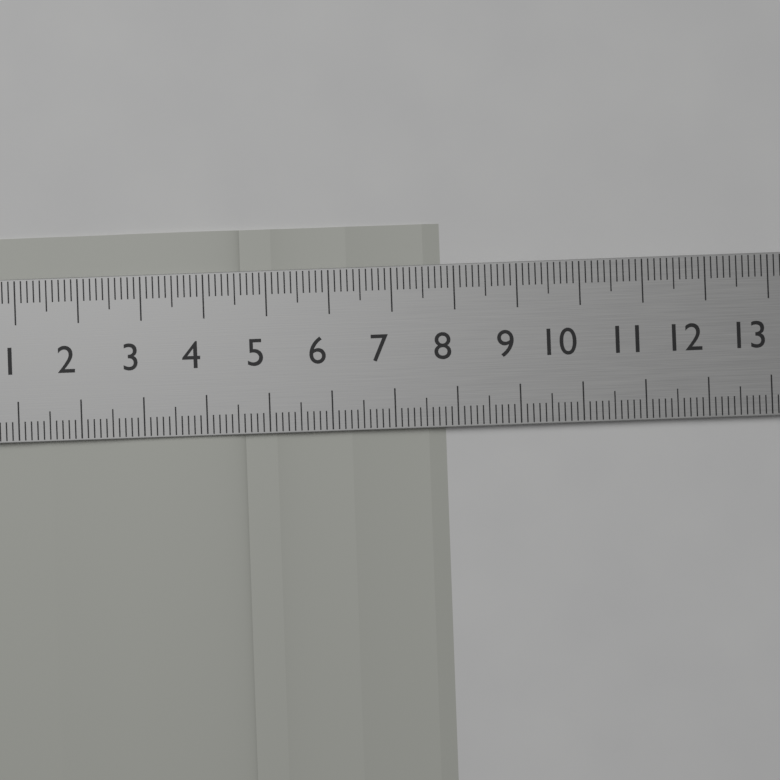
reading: 7.8 cm
